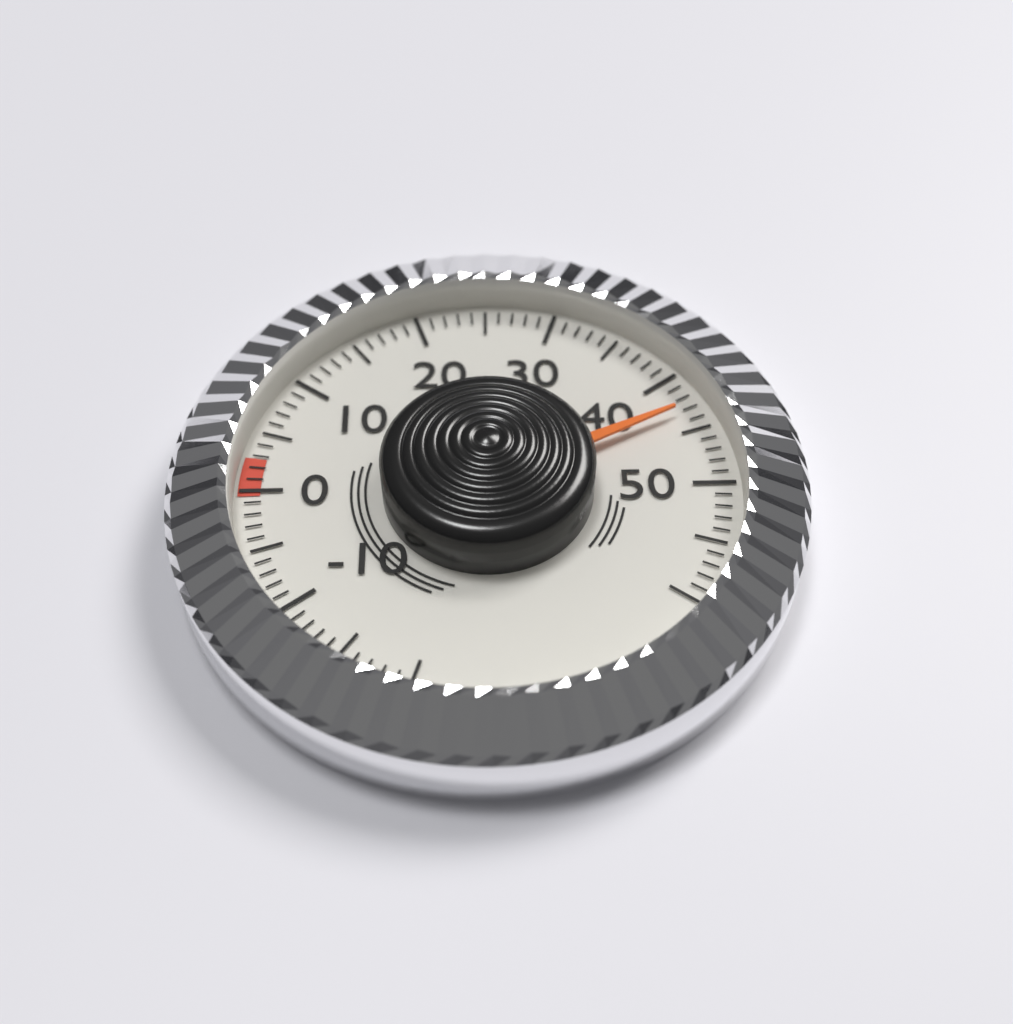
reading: 43 (no unit)
